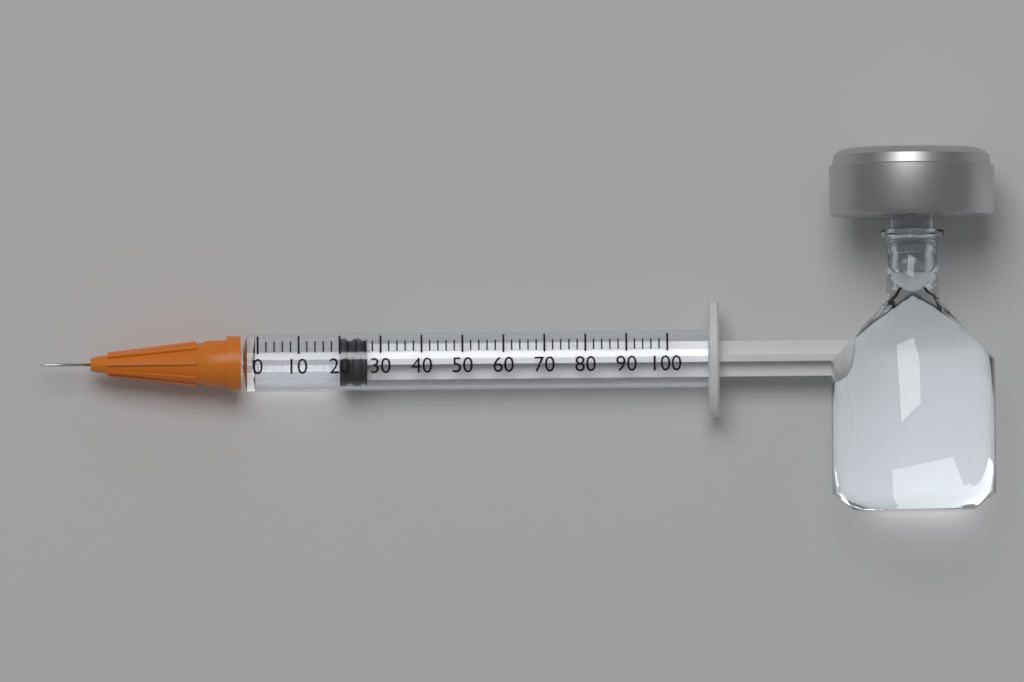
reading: 20 (no unit)
